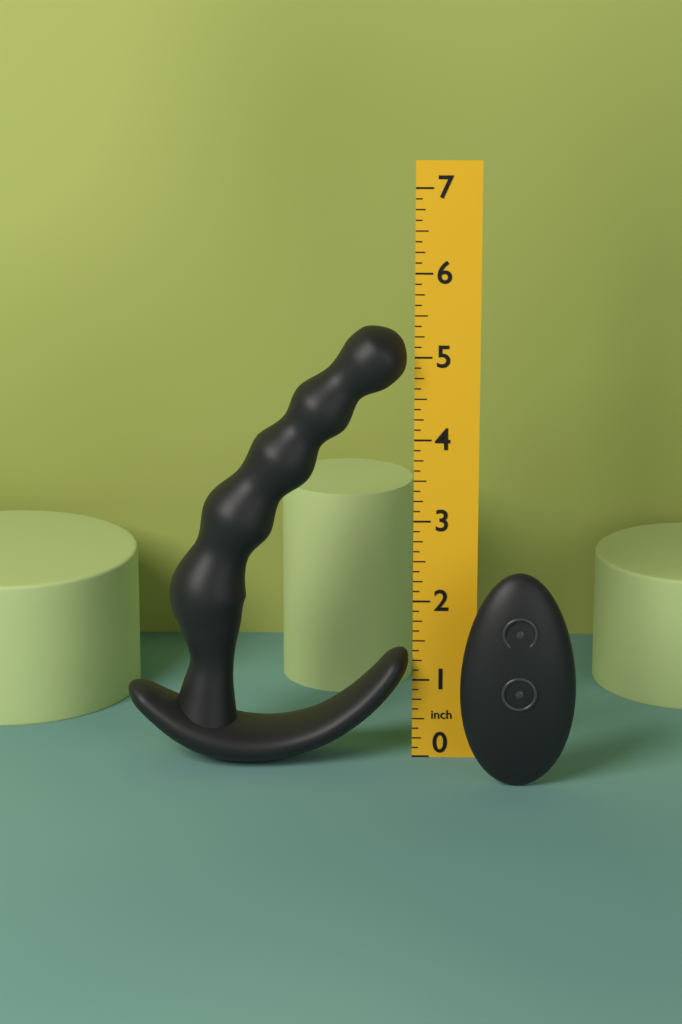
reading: 5.375 in
